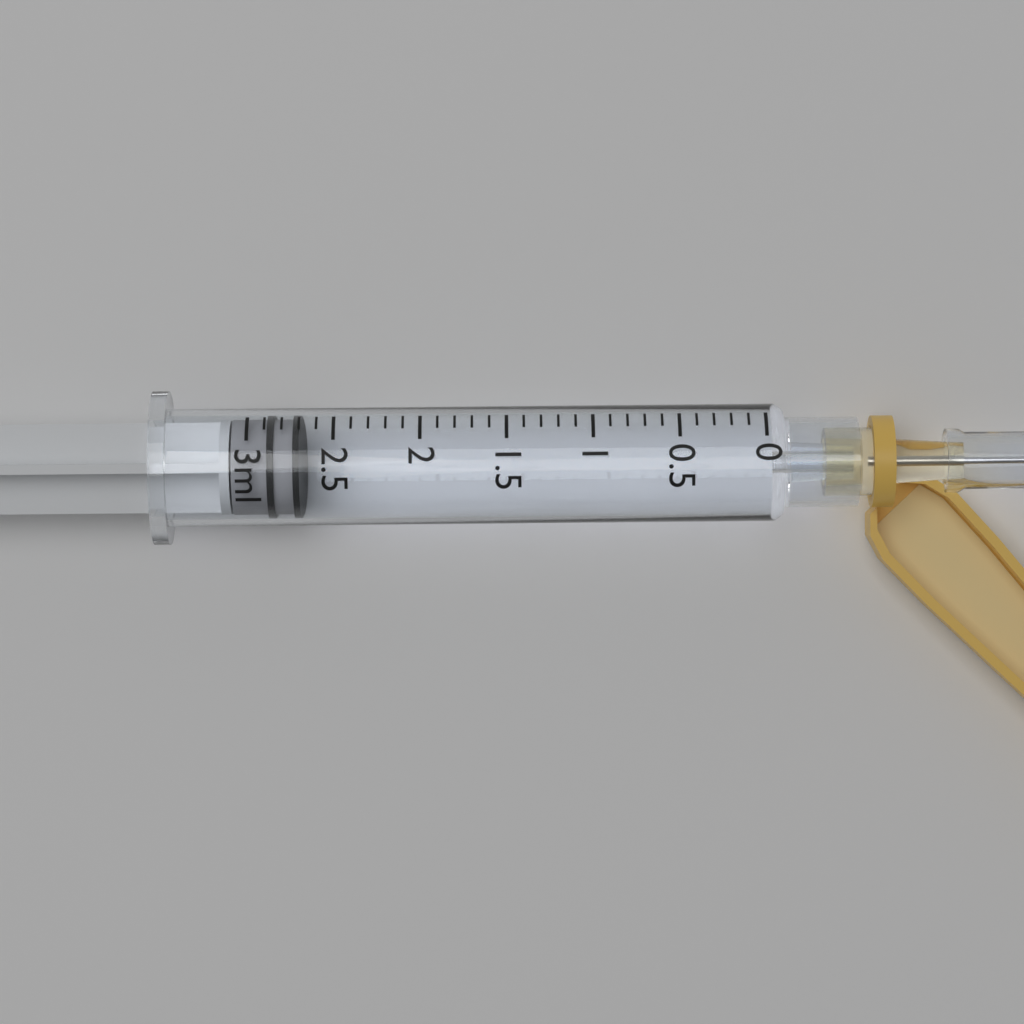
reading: 2.7 ml
